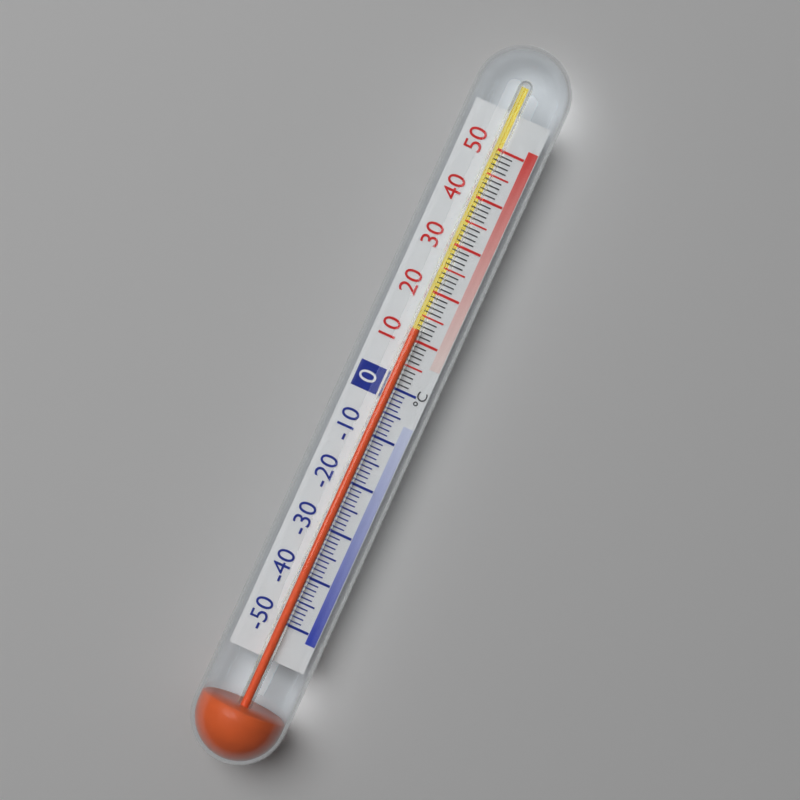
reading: 12 °C
